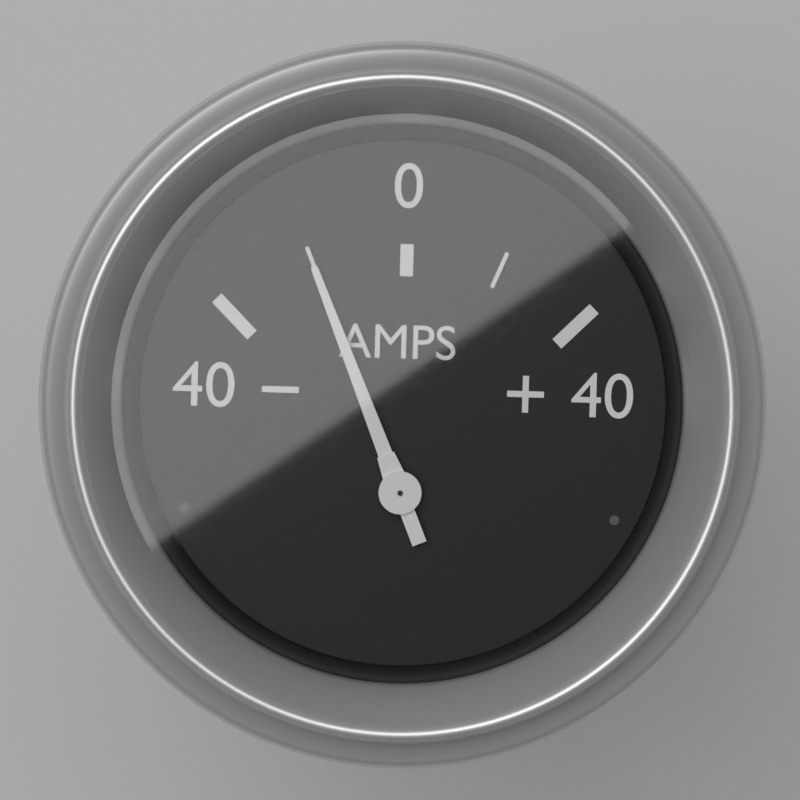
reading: -20 A
